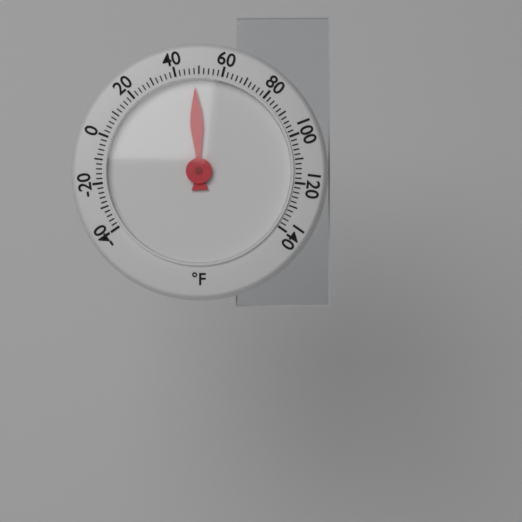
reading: 48 °F
